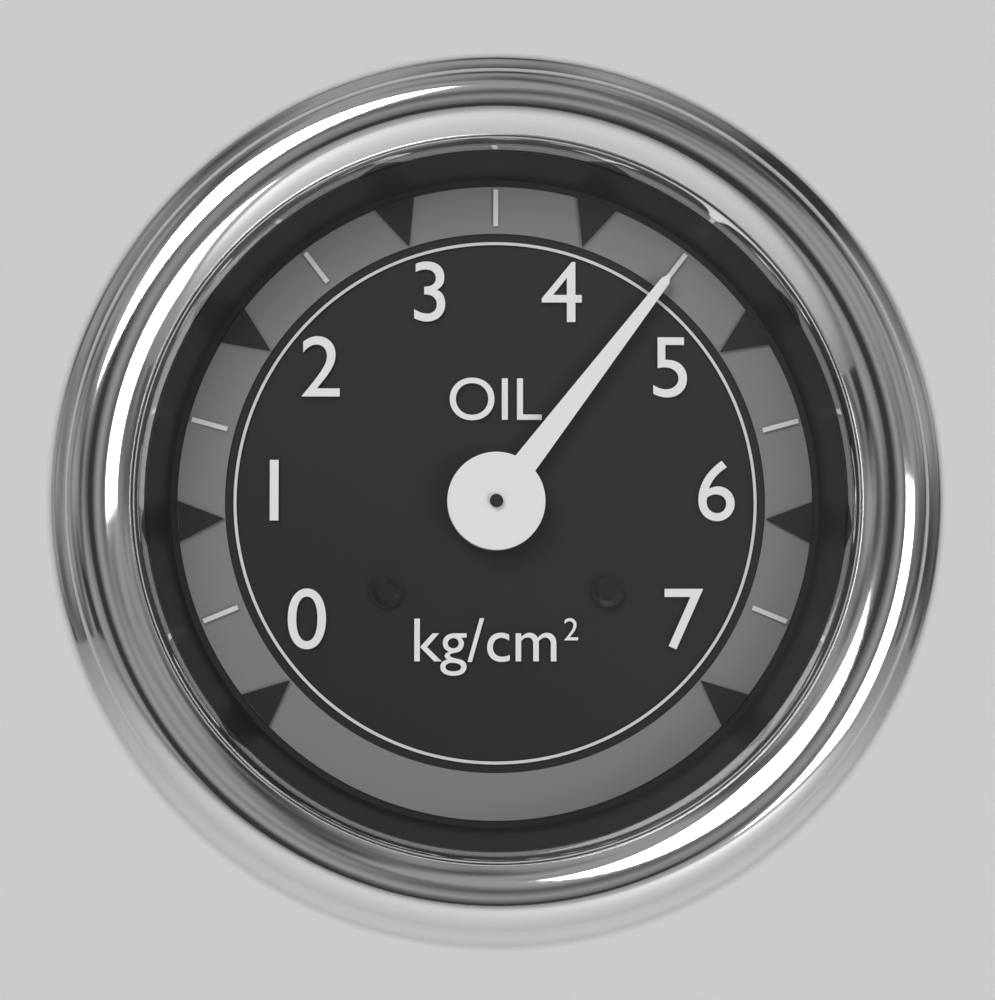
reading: 4.5 kg/cm²
